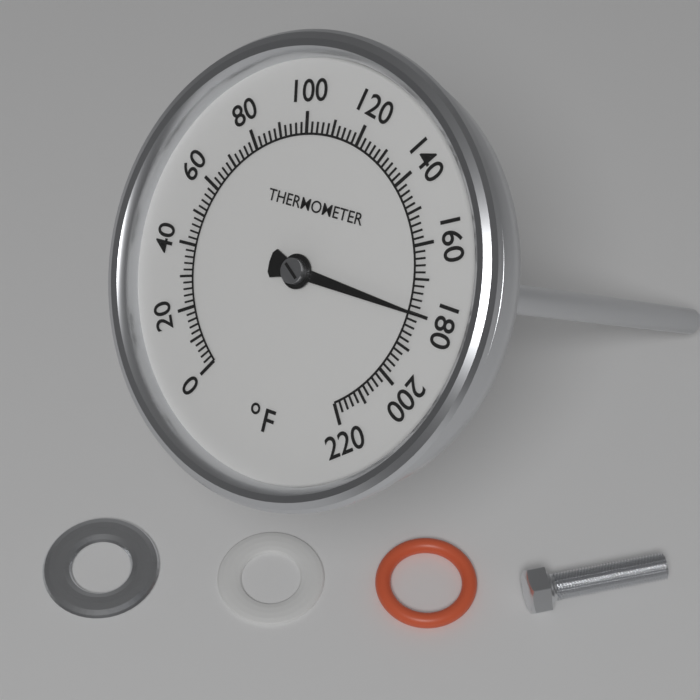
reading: 180 °F
